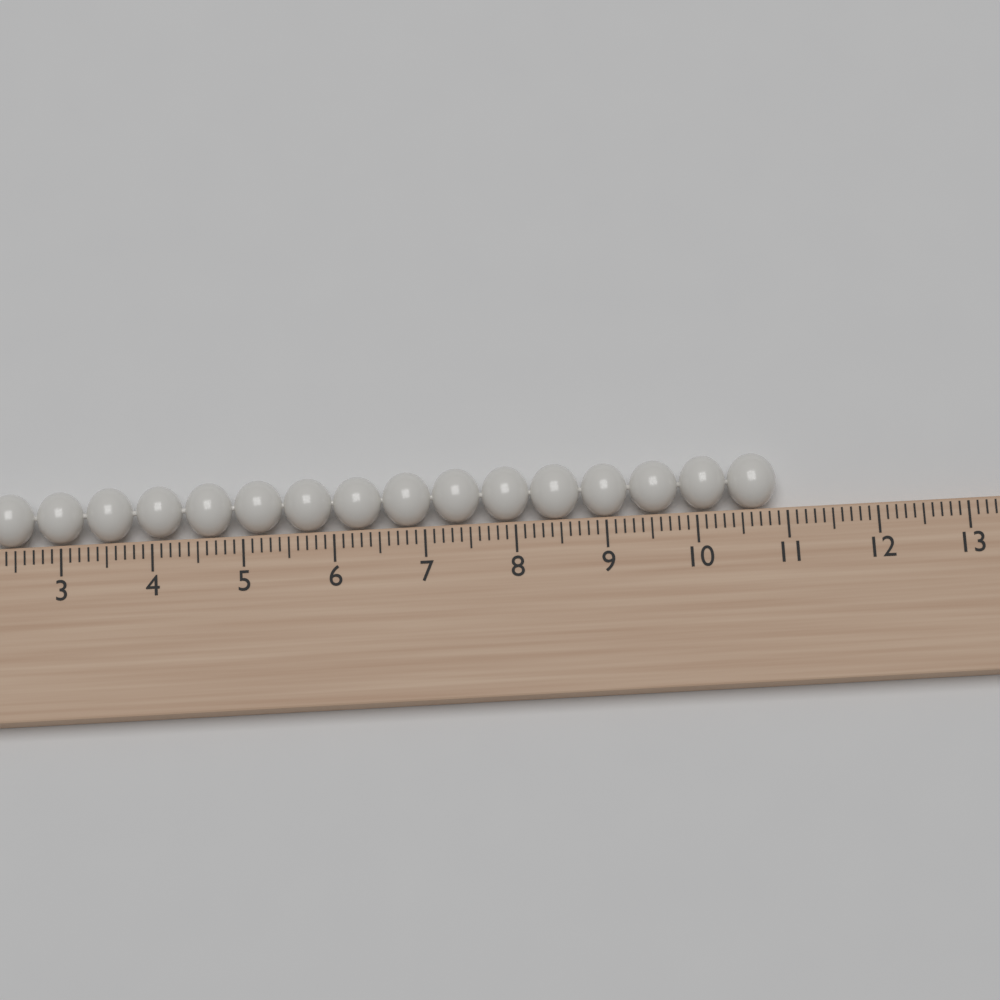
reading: 10.9 cm
